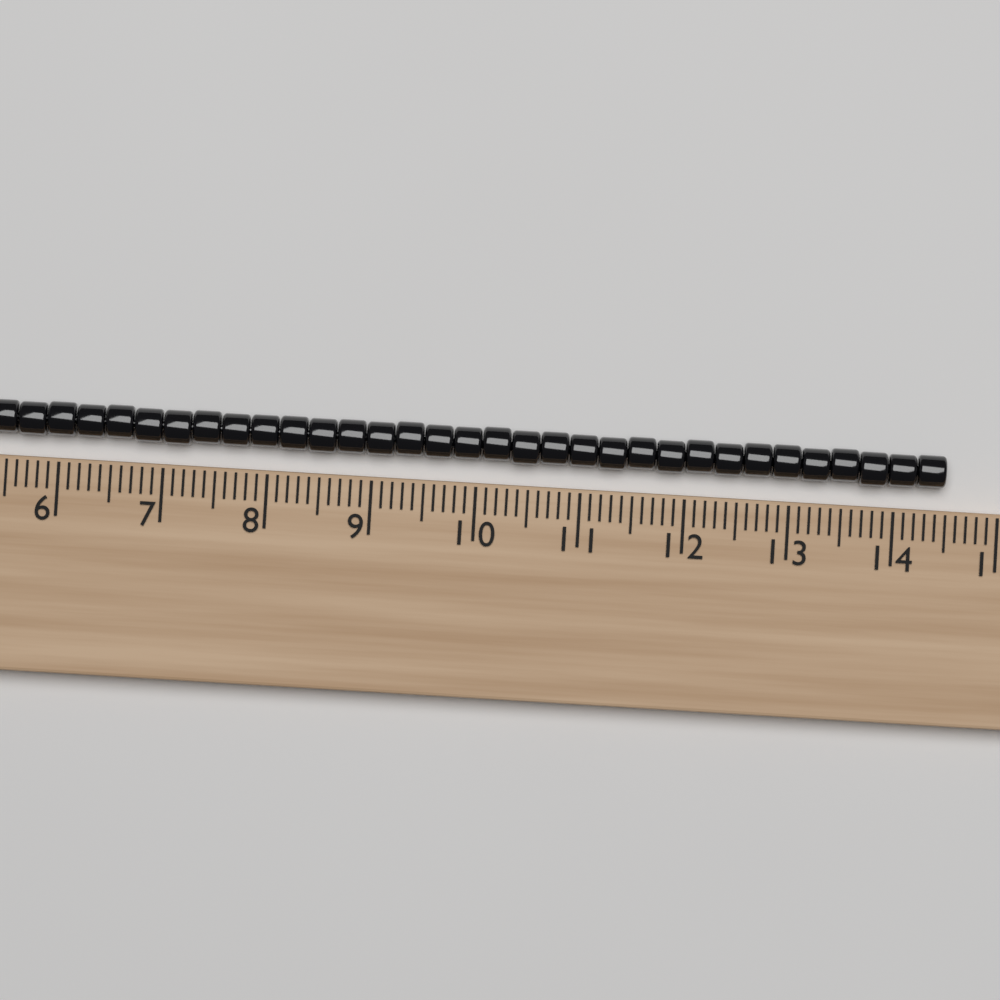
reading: 14.5 (no unit)
